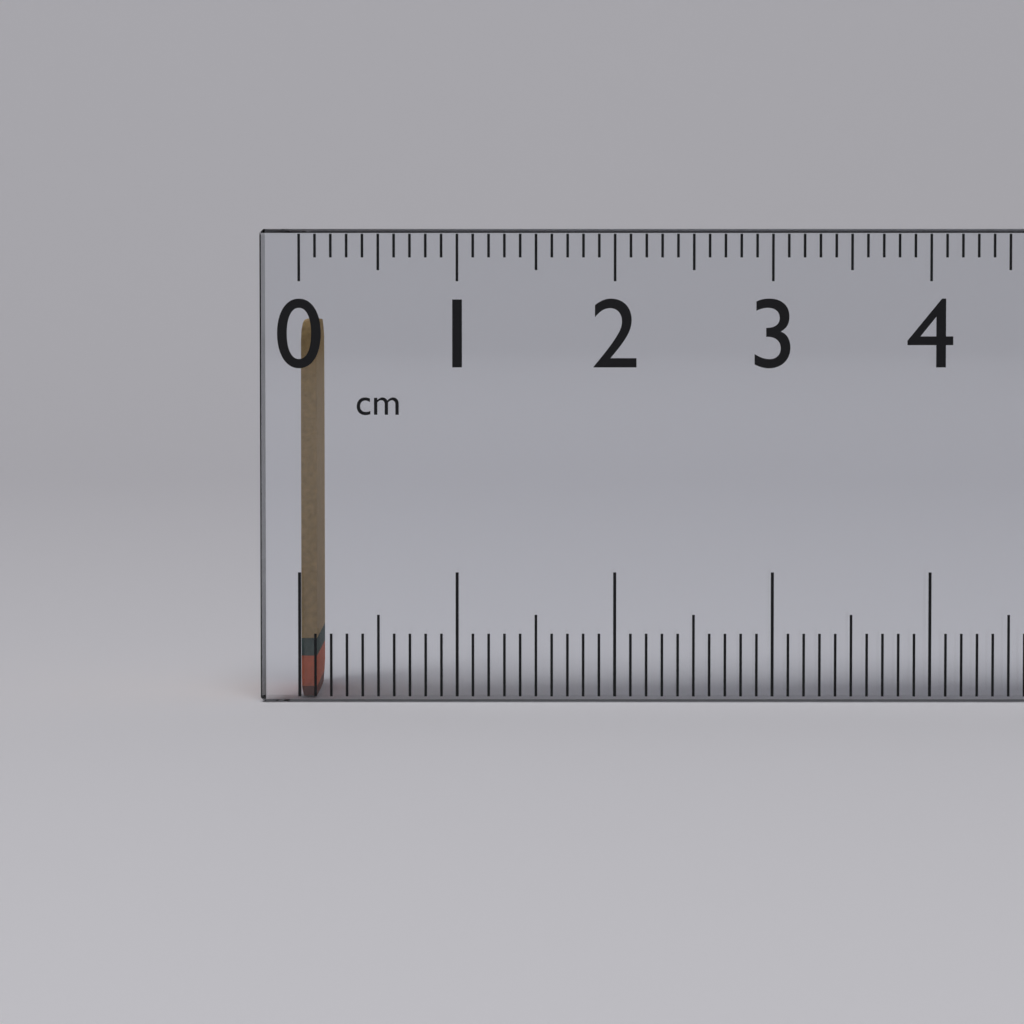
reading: 0.1 cm
